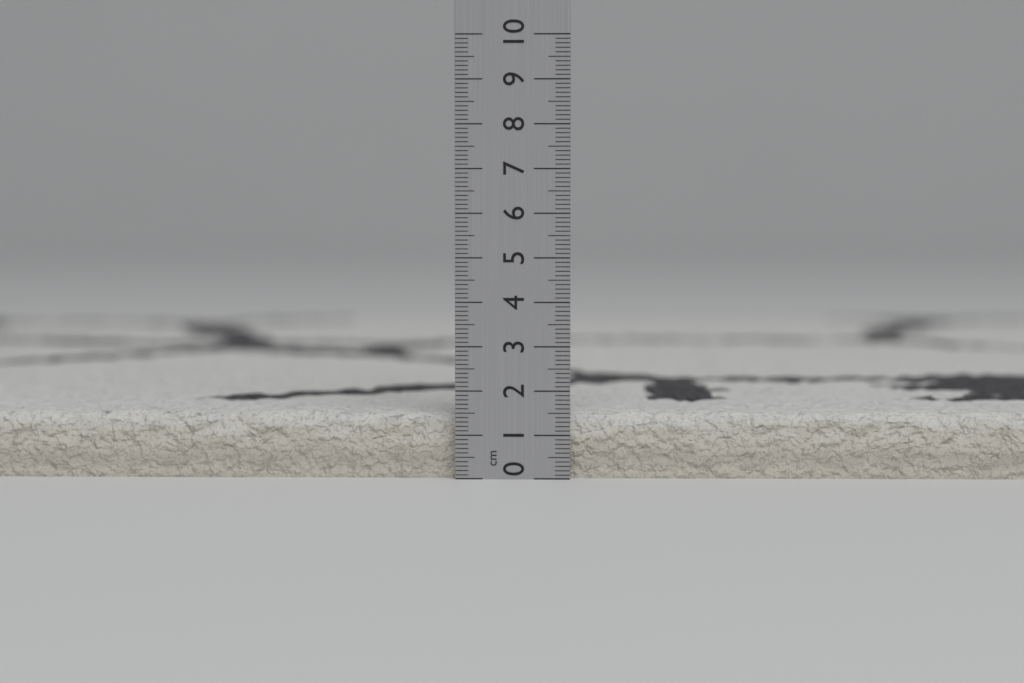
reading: 1.5 cm
